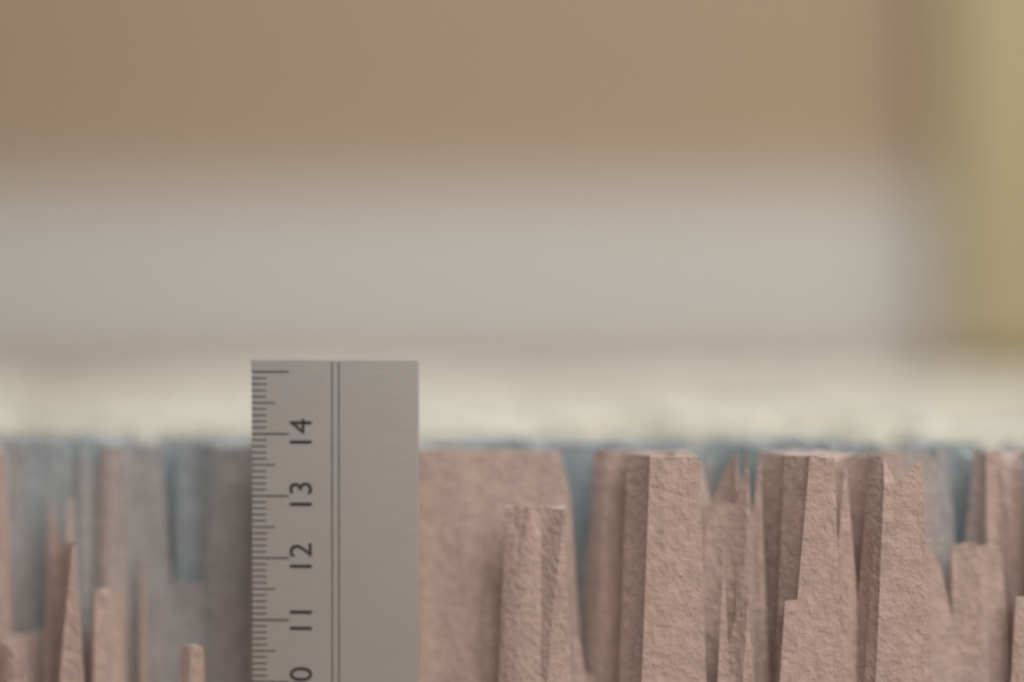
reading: 13.7 cm
